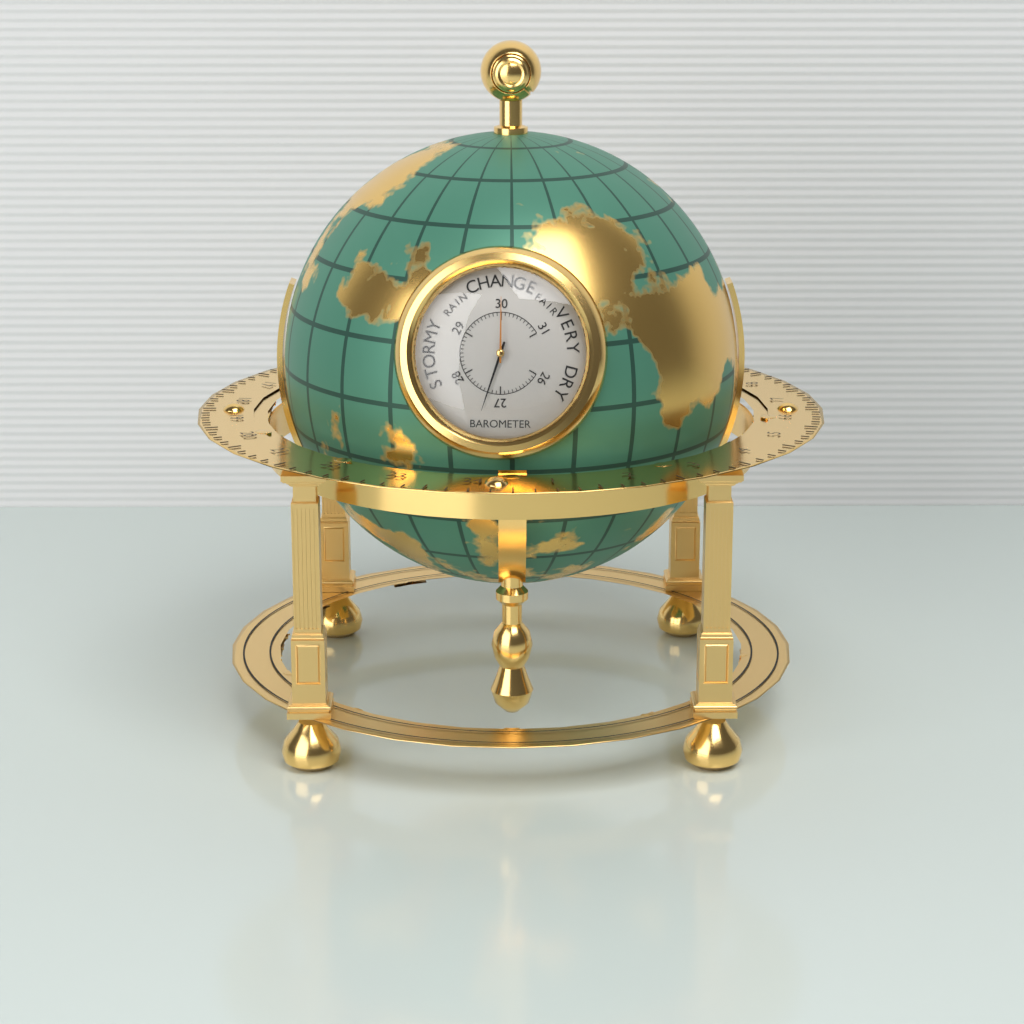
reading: 27.3 inHg
